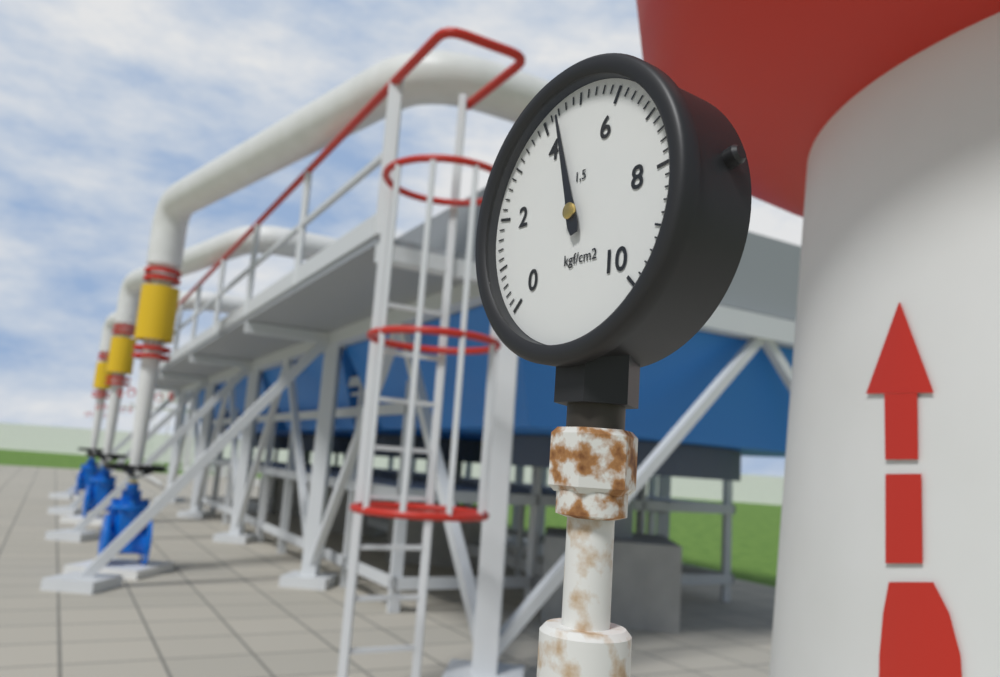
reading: 4.4 kgf/cm²
